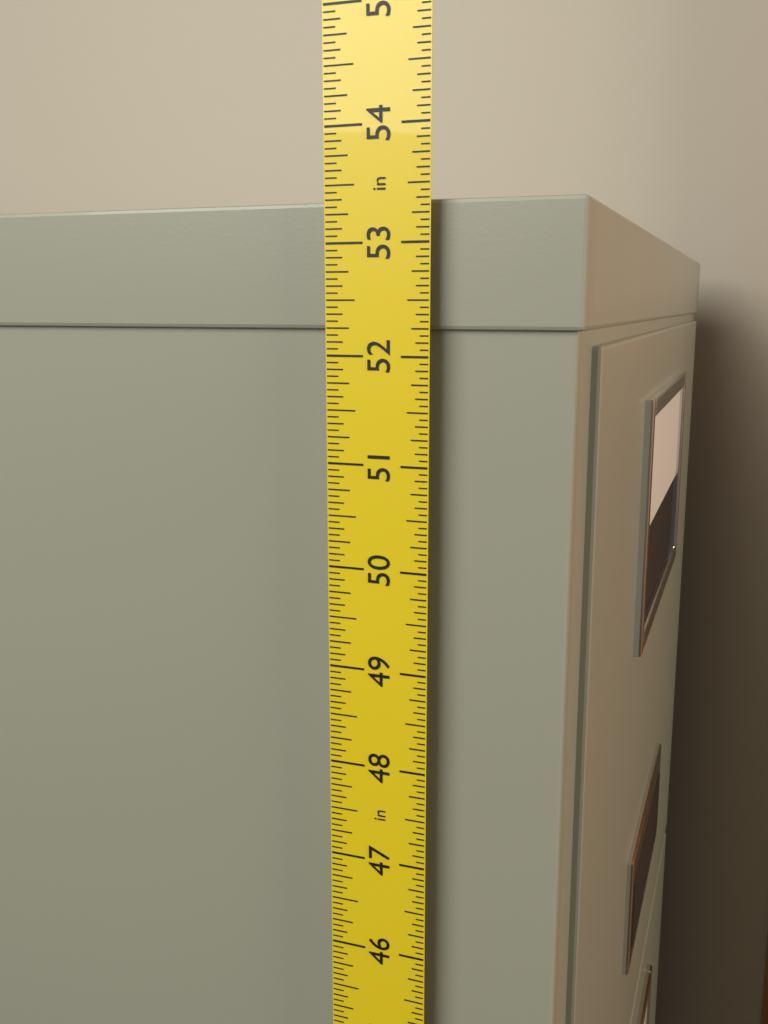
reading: 53.3750 in
